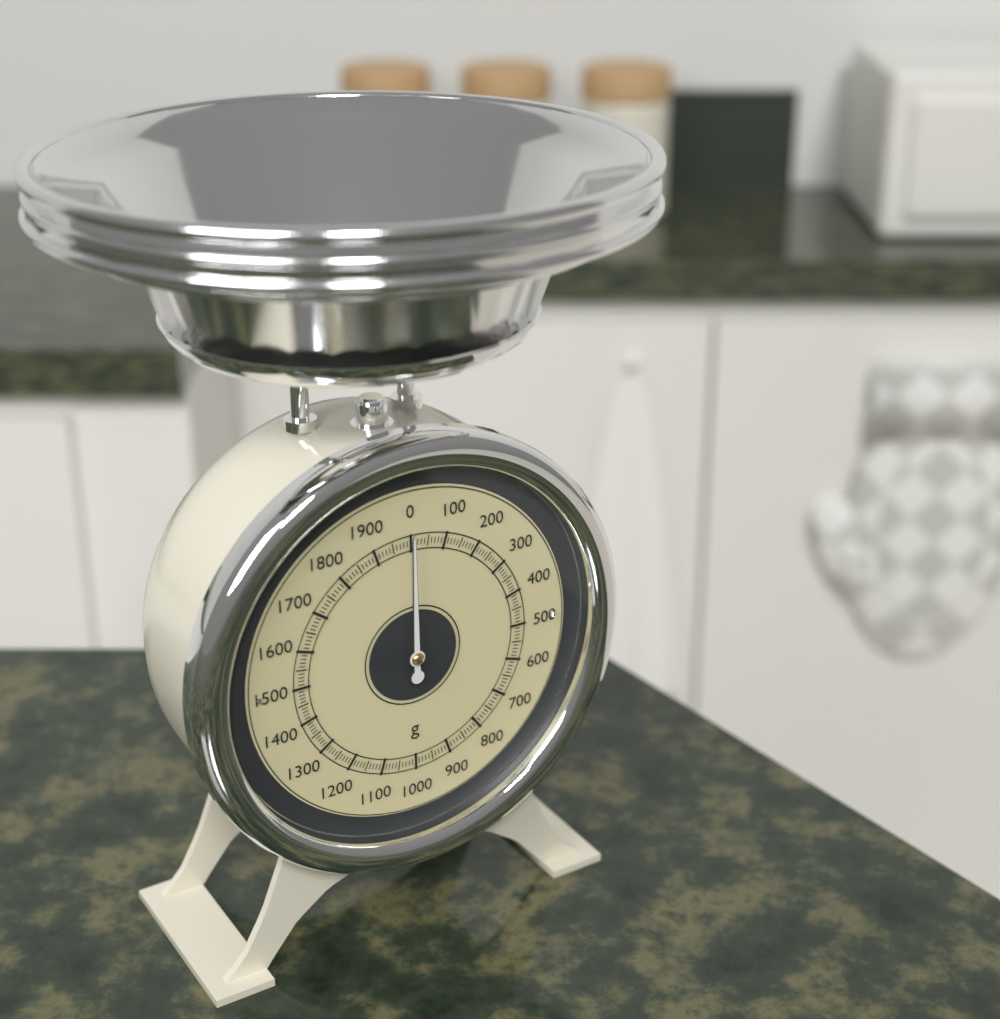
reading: 0 g
